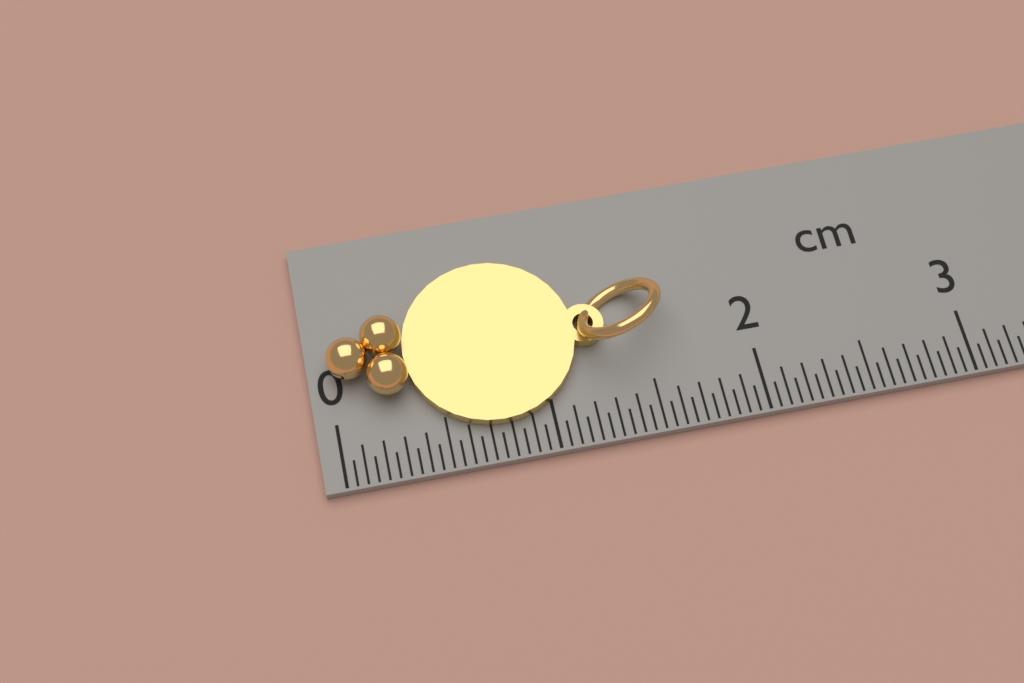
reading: 1.60 cm
